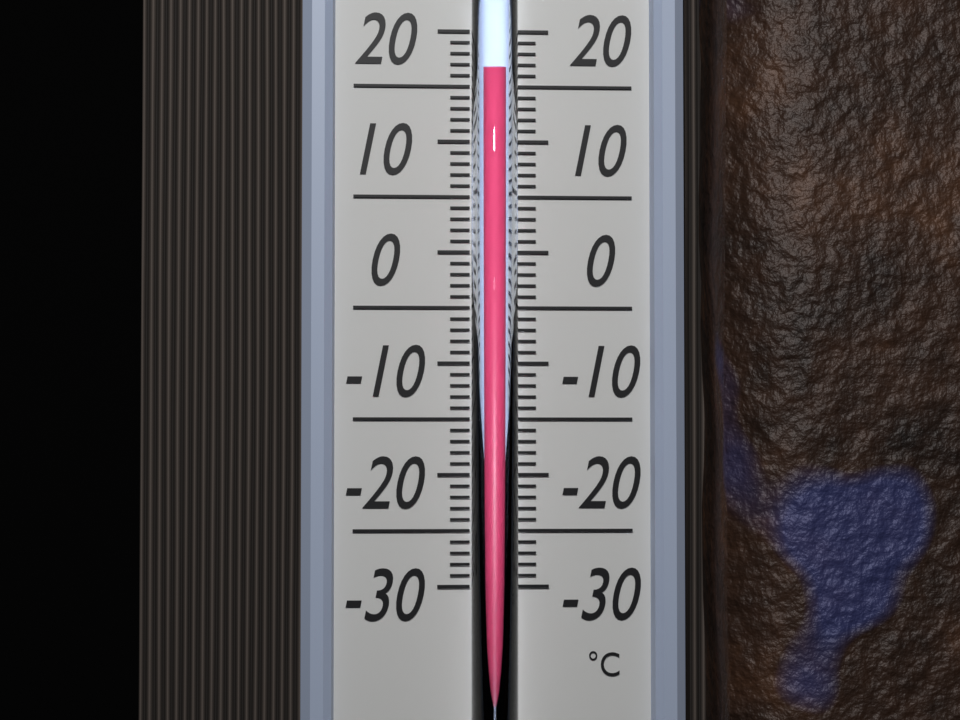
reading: 16 °C
